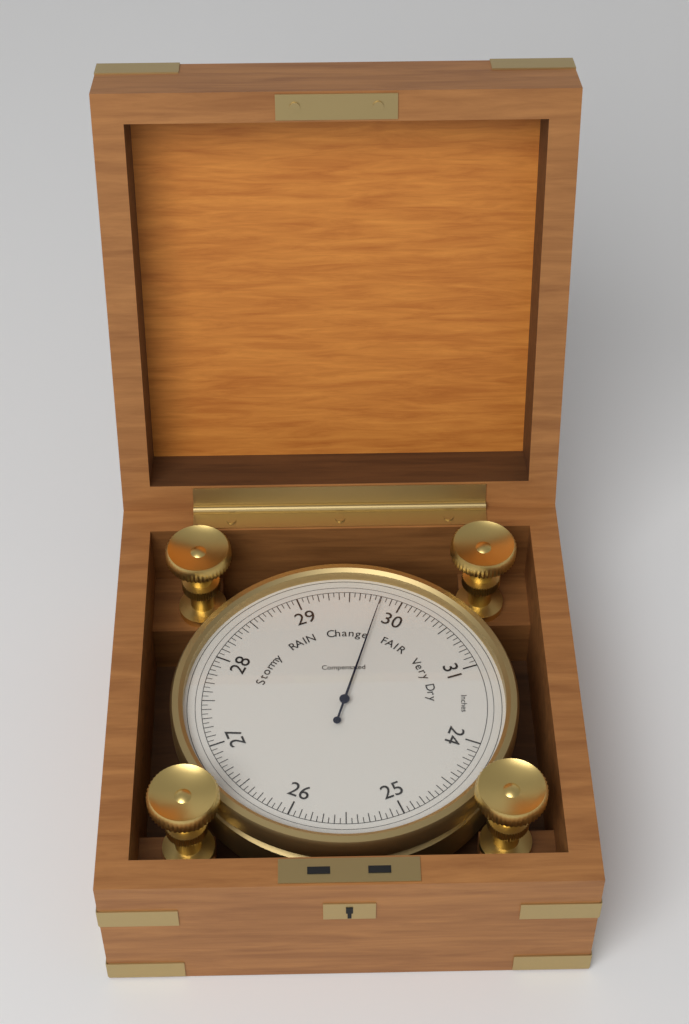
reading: 29.80 inHg
